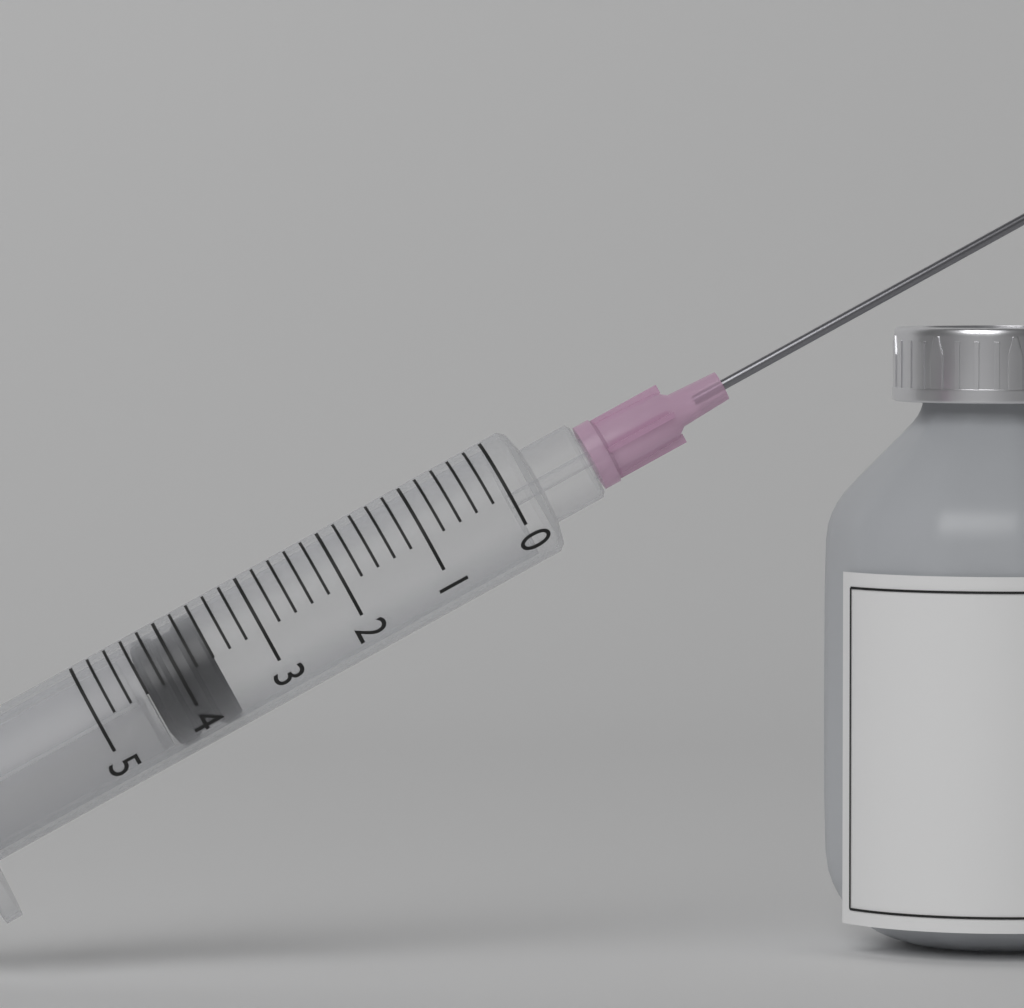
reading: 3.6 (no unit)
